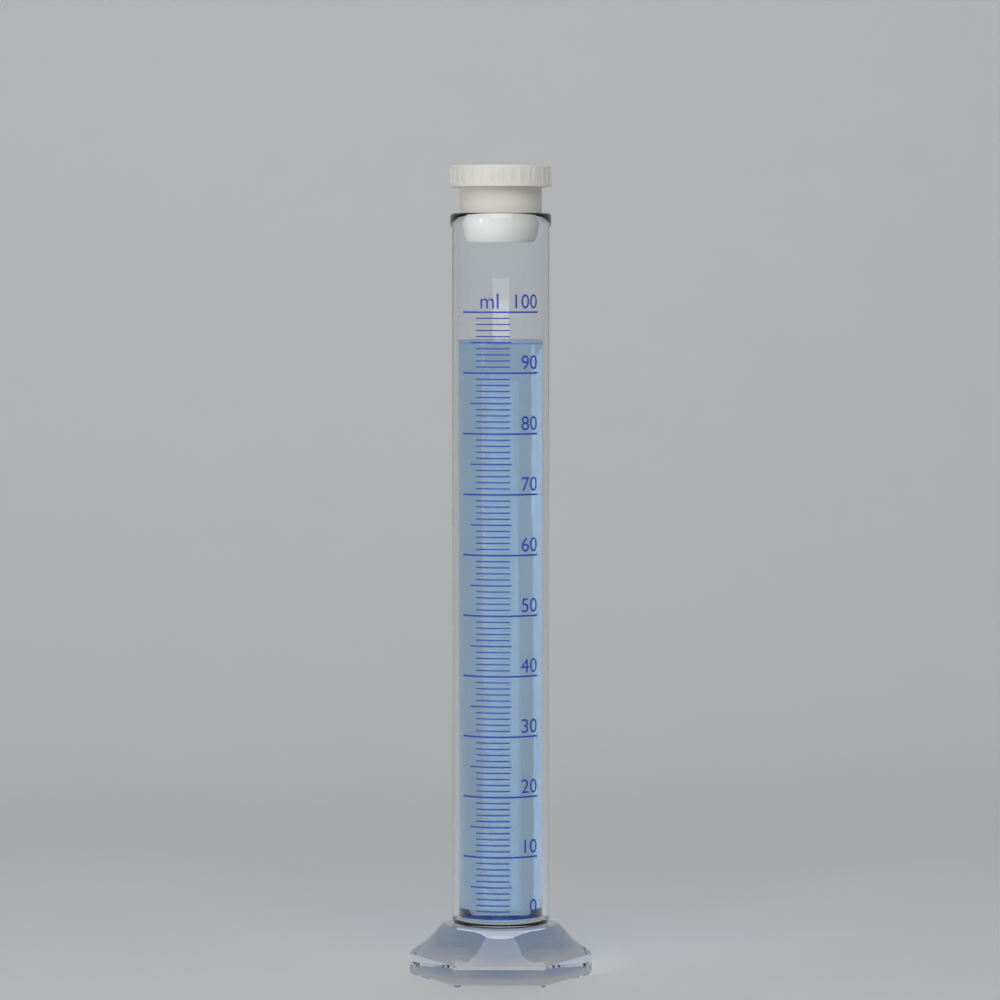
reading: 95 ml
